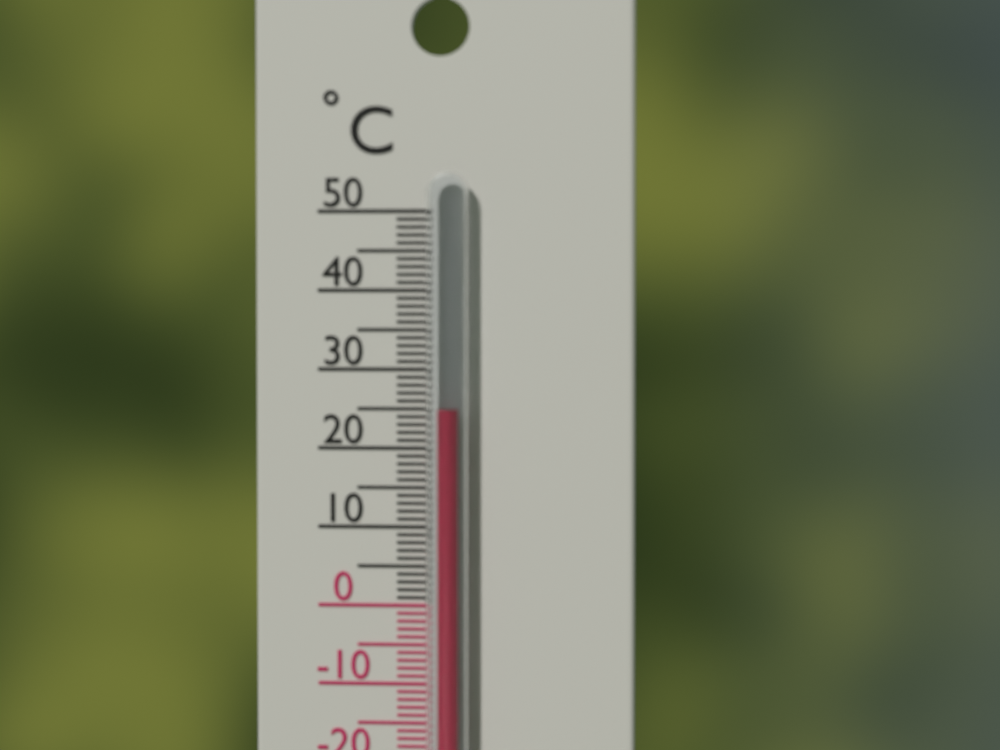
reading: 25 °C
